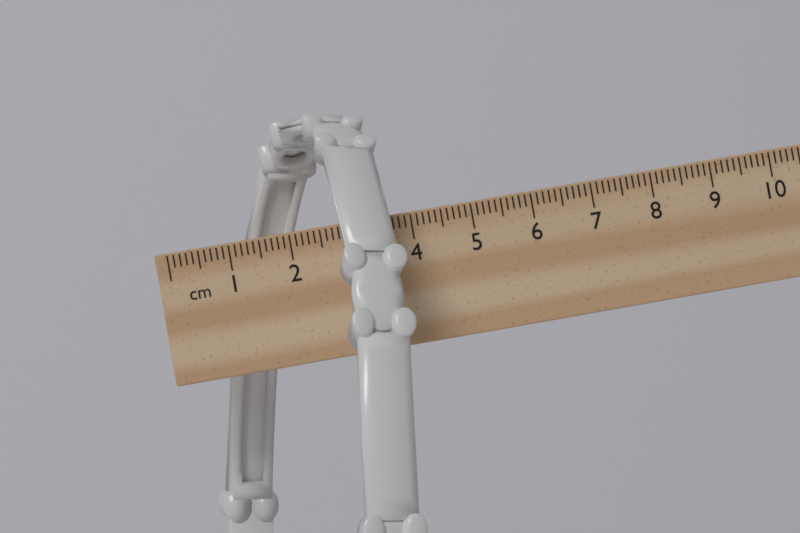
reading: 3.7 cm
